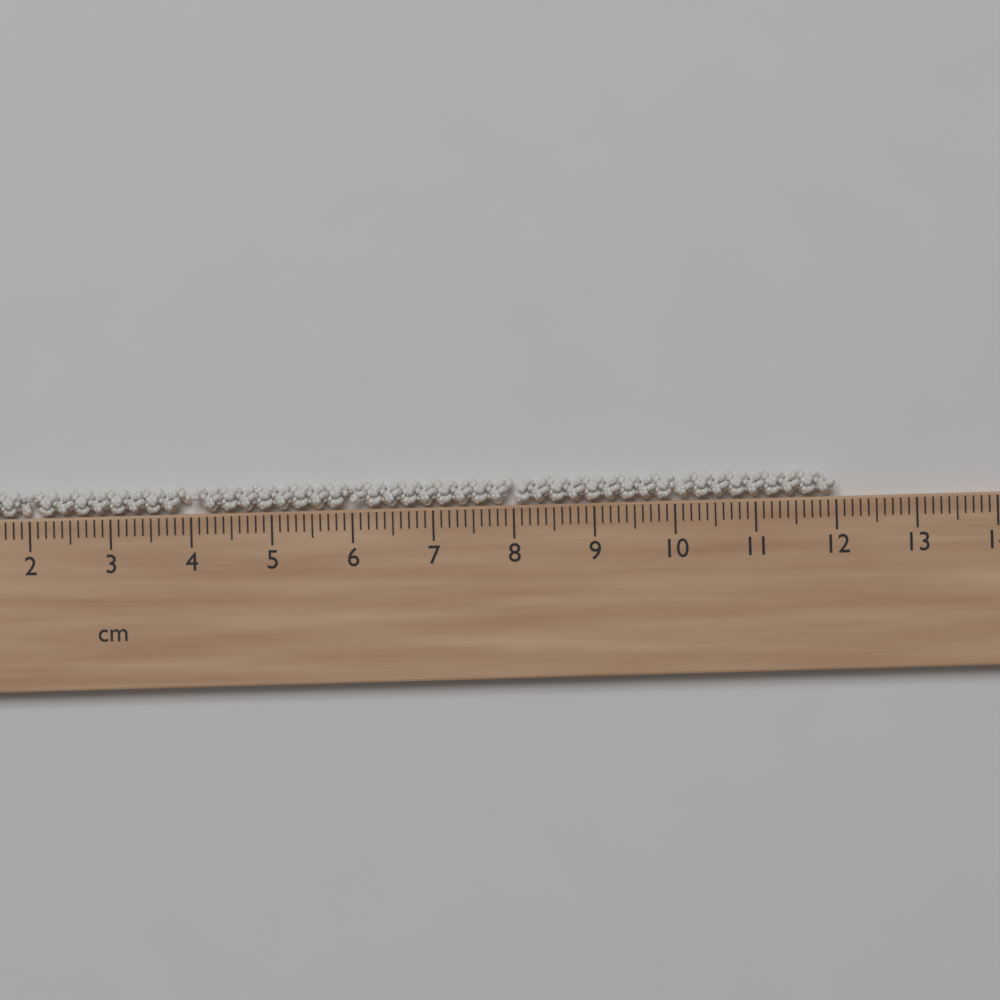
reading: 12.0 cm
